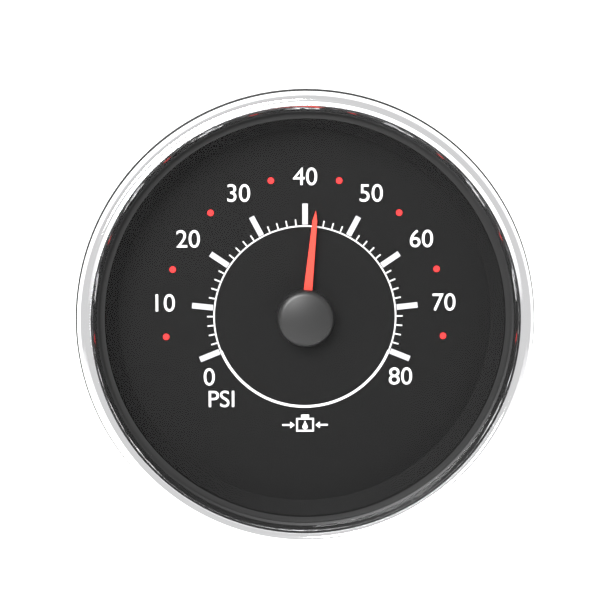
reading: 42 psi
